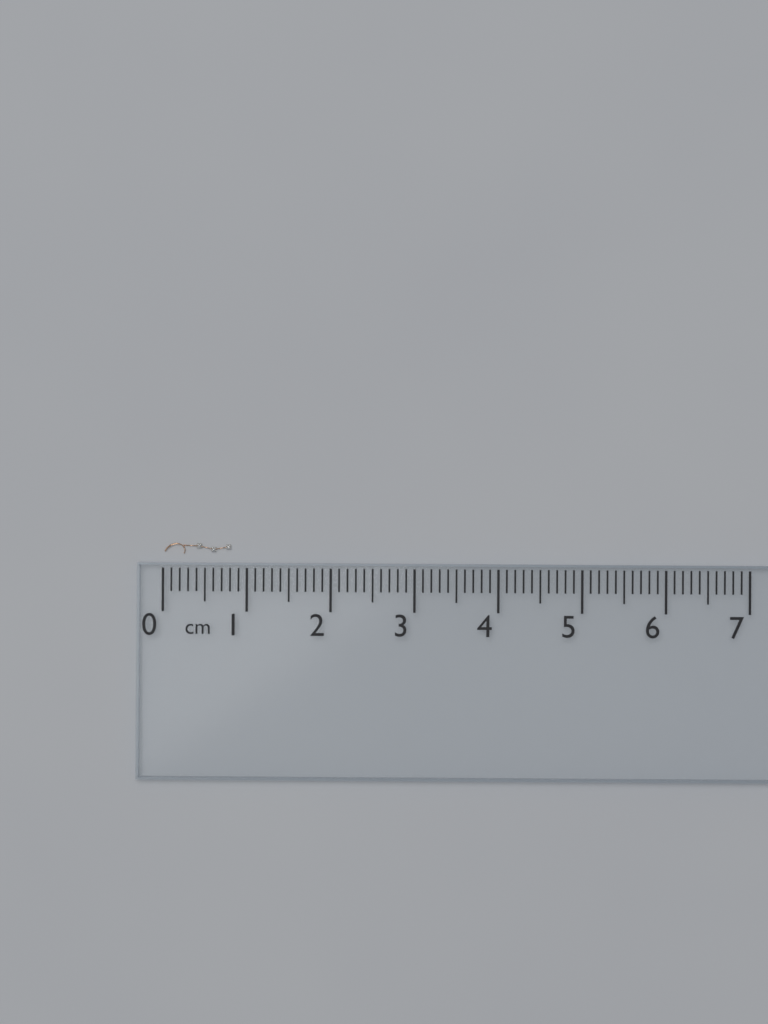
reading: 0.8 cm
